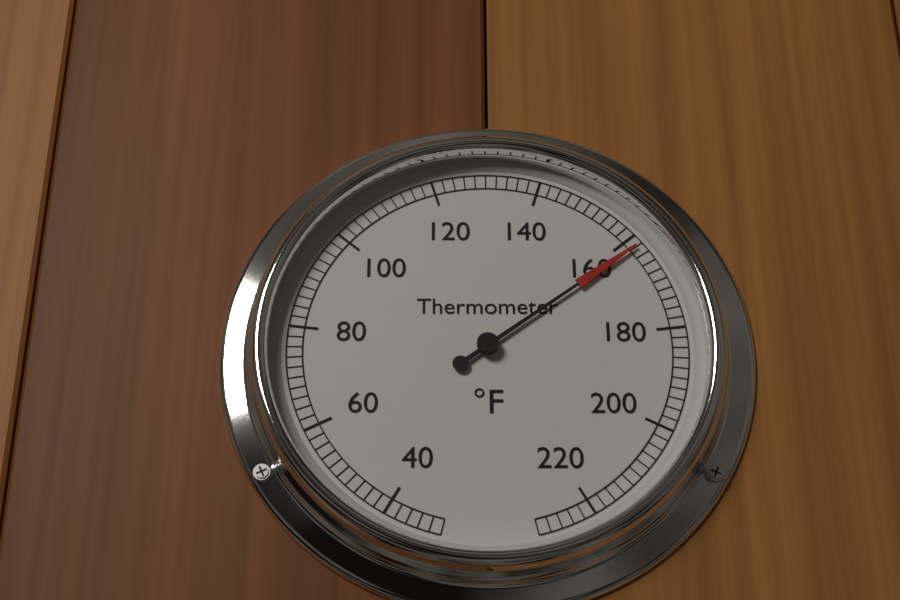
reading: 162 °F
